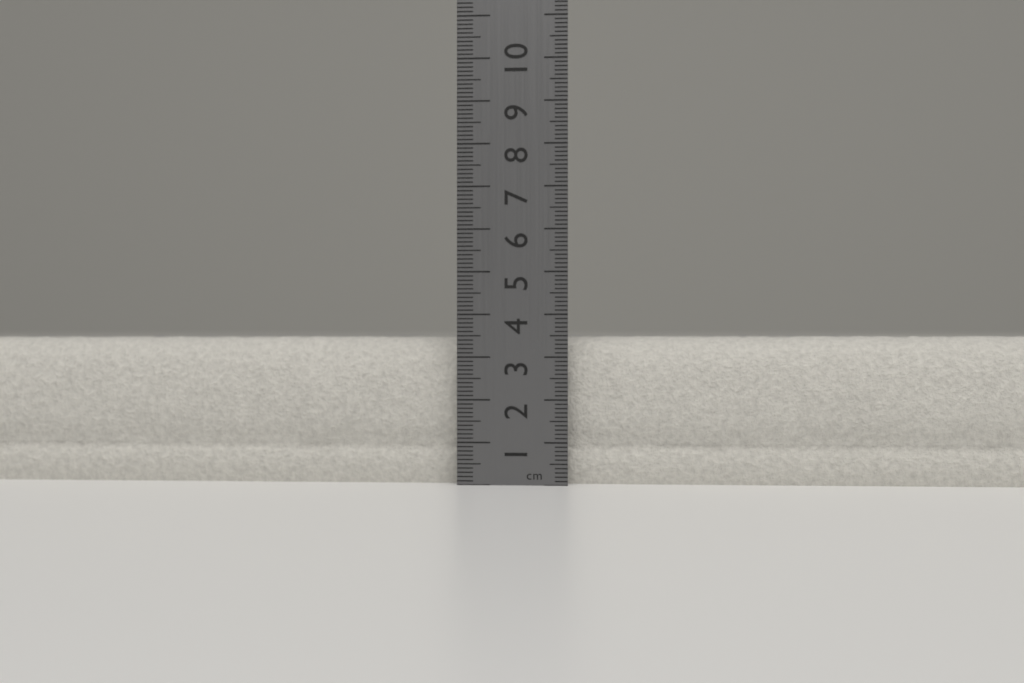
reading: 3.5 cm
